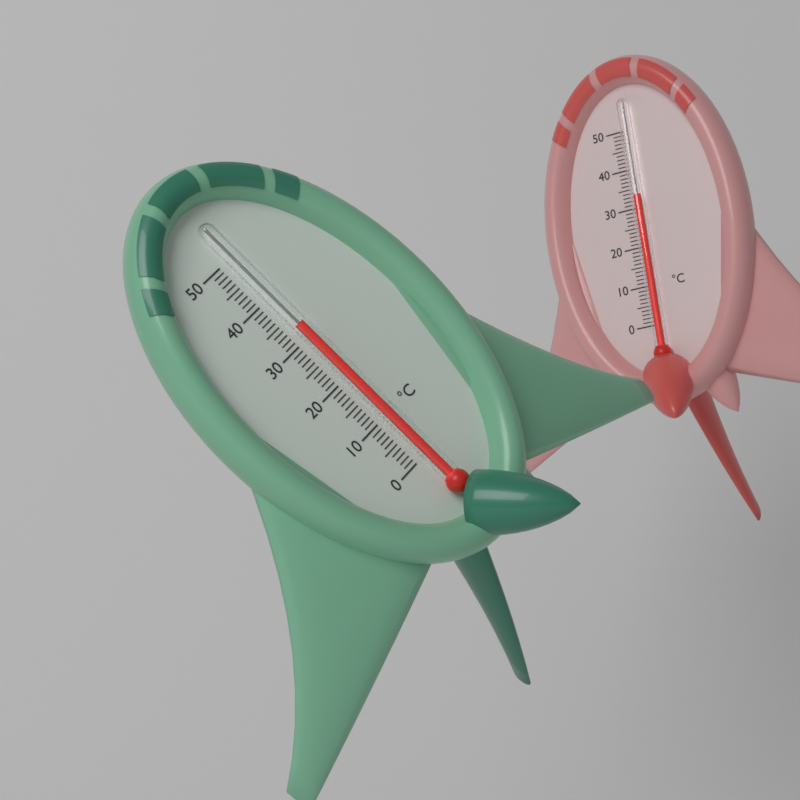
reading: 33 °C
